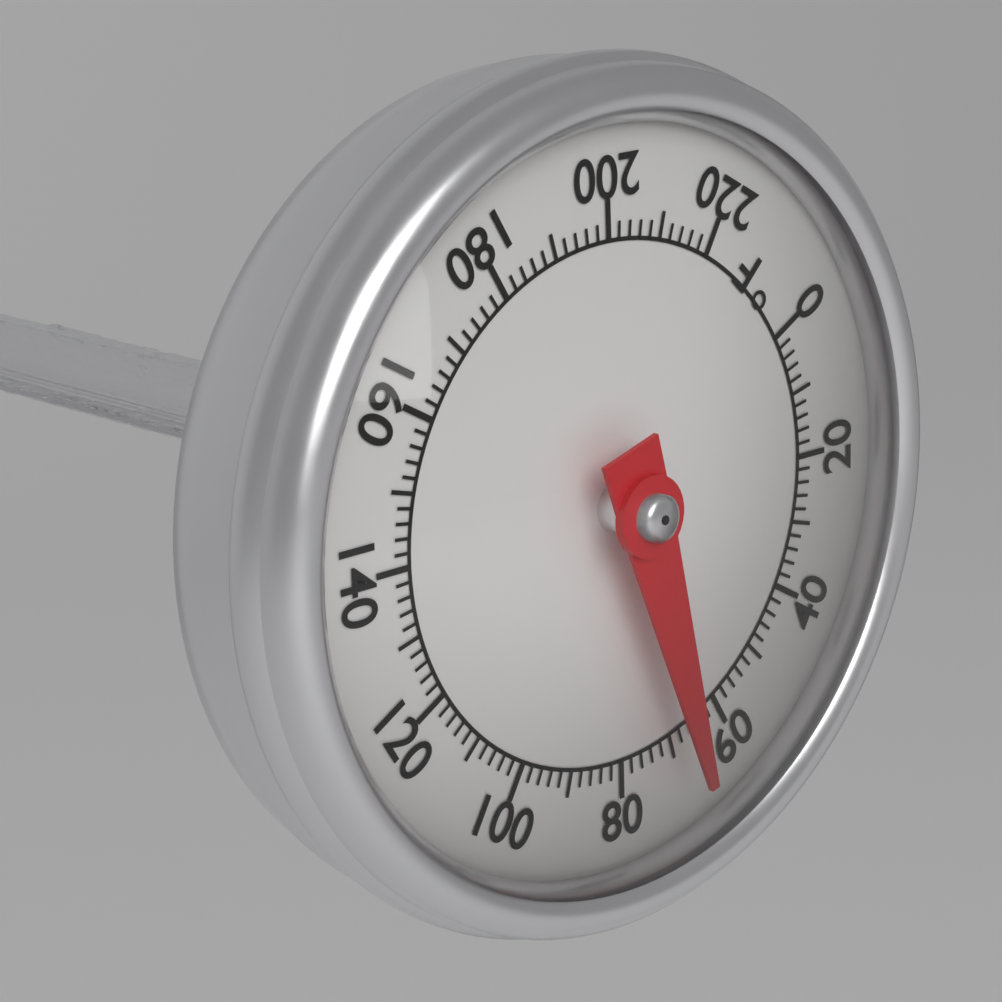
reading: 69 °F
